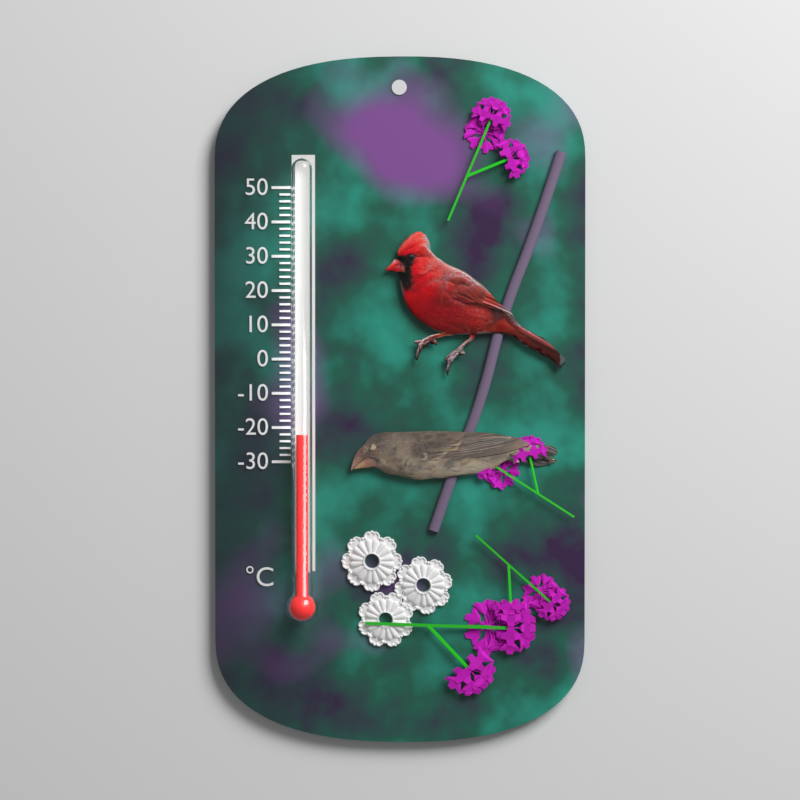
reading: -22 °C
